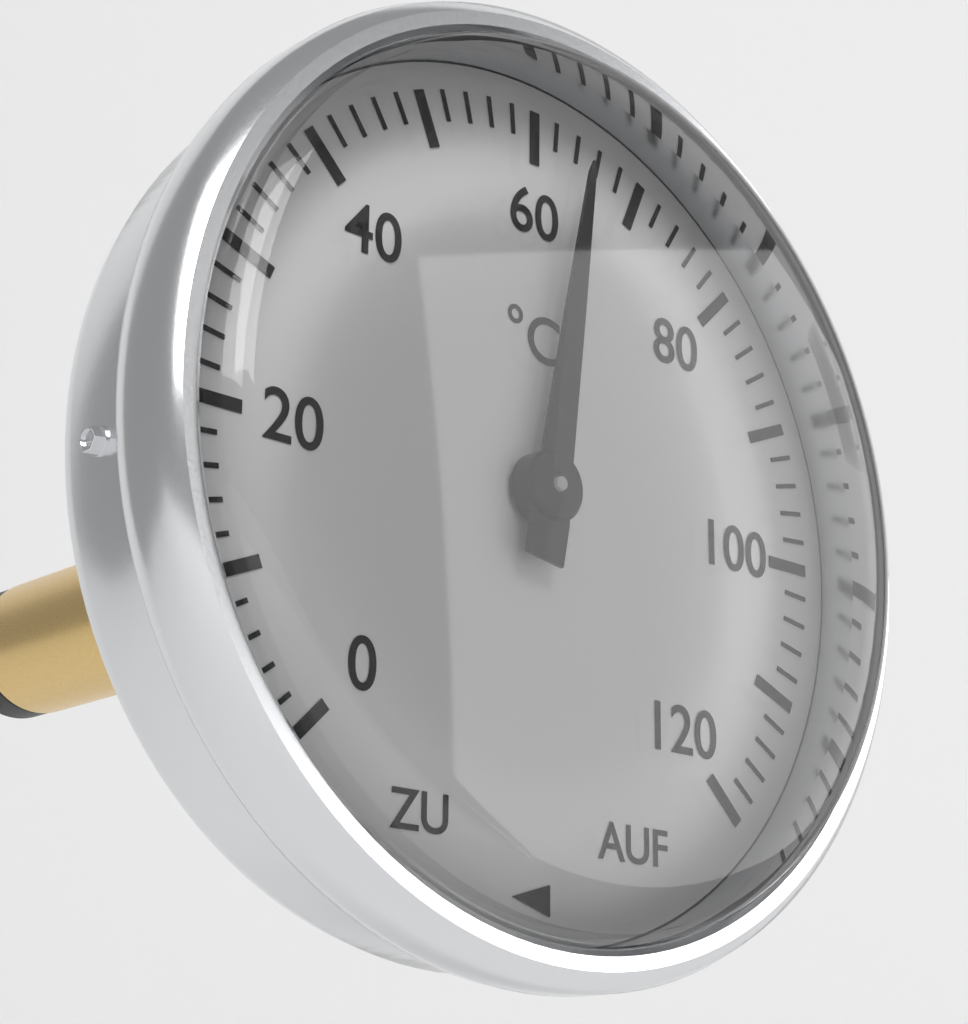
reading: 64 °C
